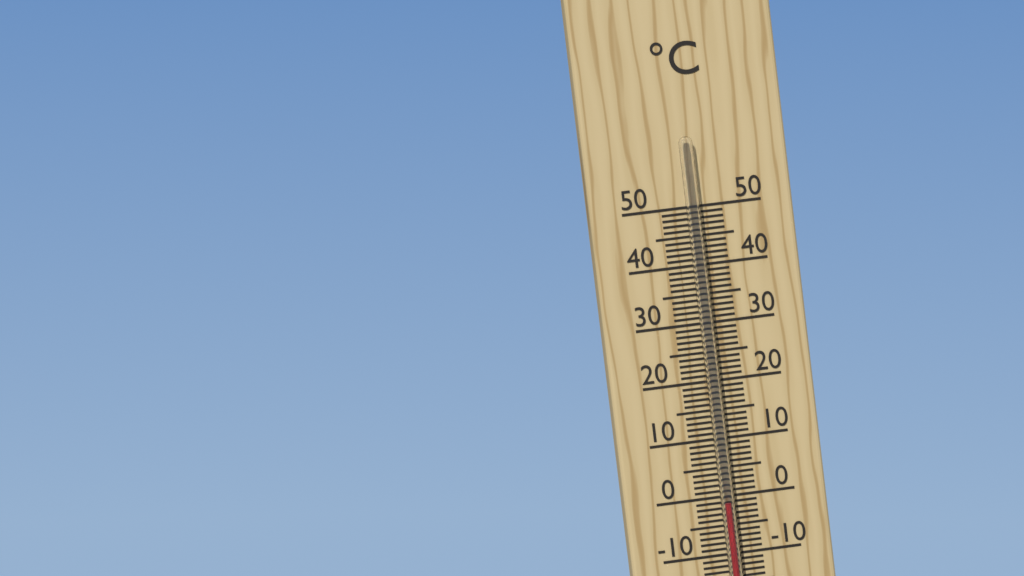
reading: -1 °C
